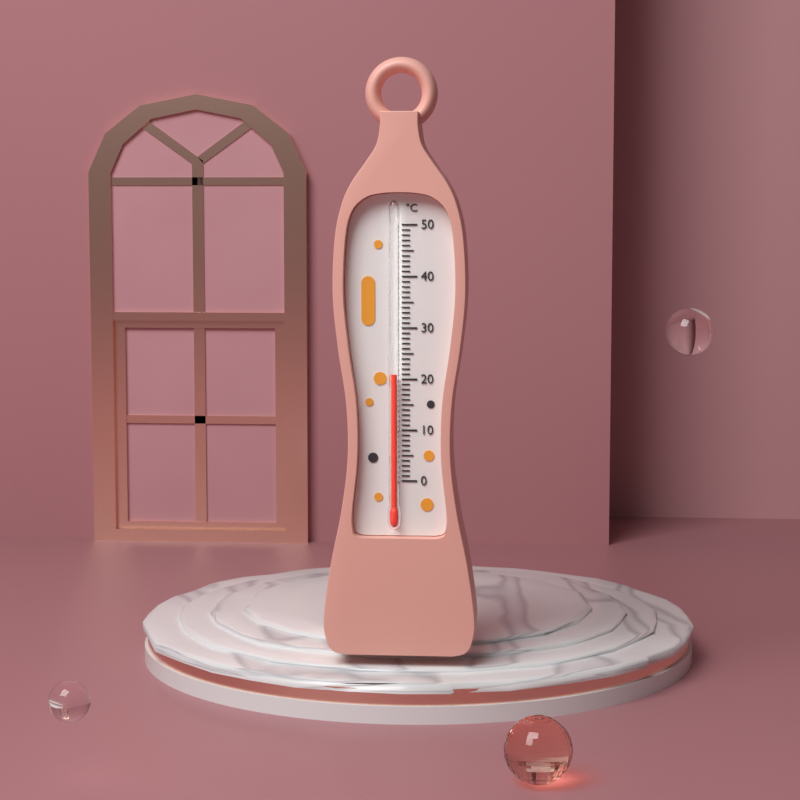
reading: 21 °C
